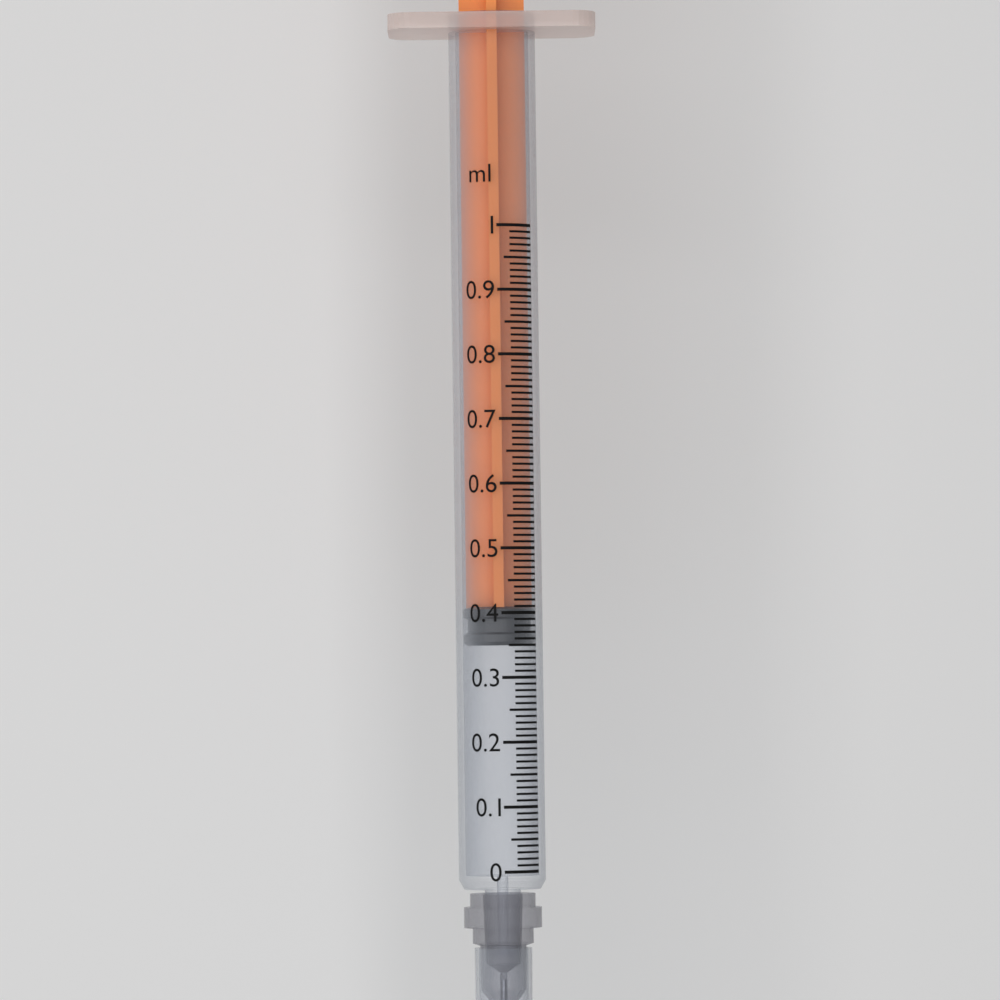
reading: 0.35 ml
